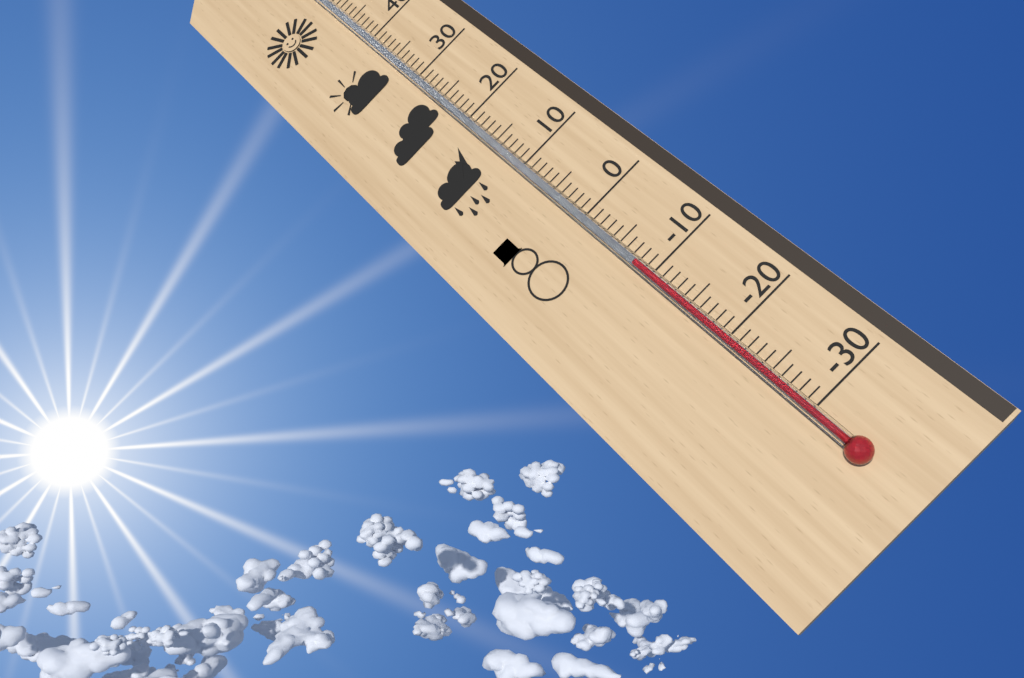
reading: -8 °C
